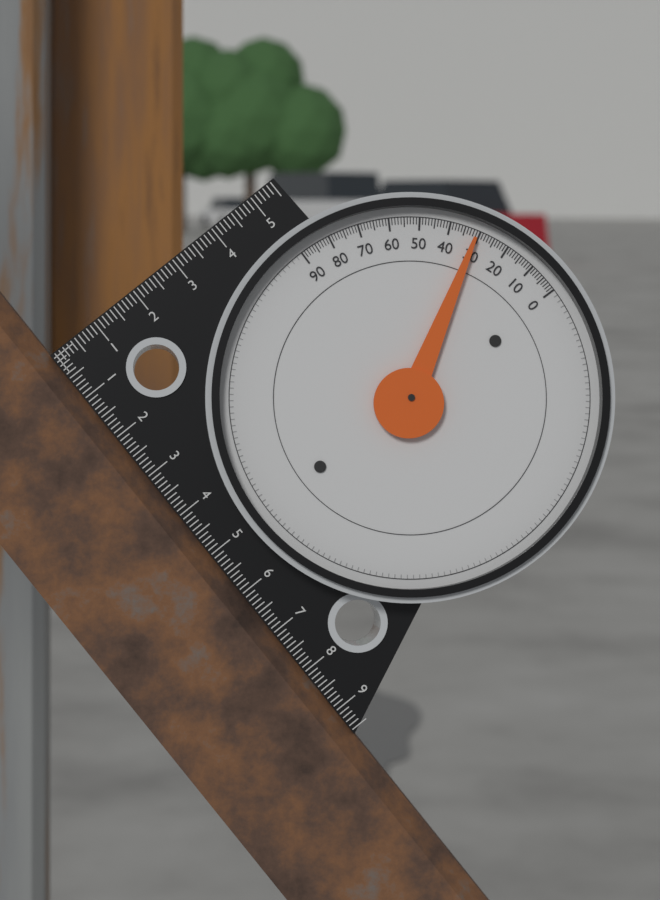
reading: 31 (no unit)
